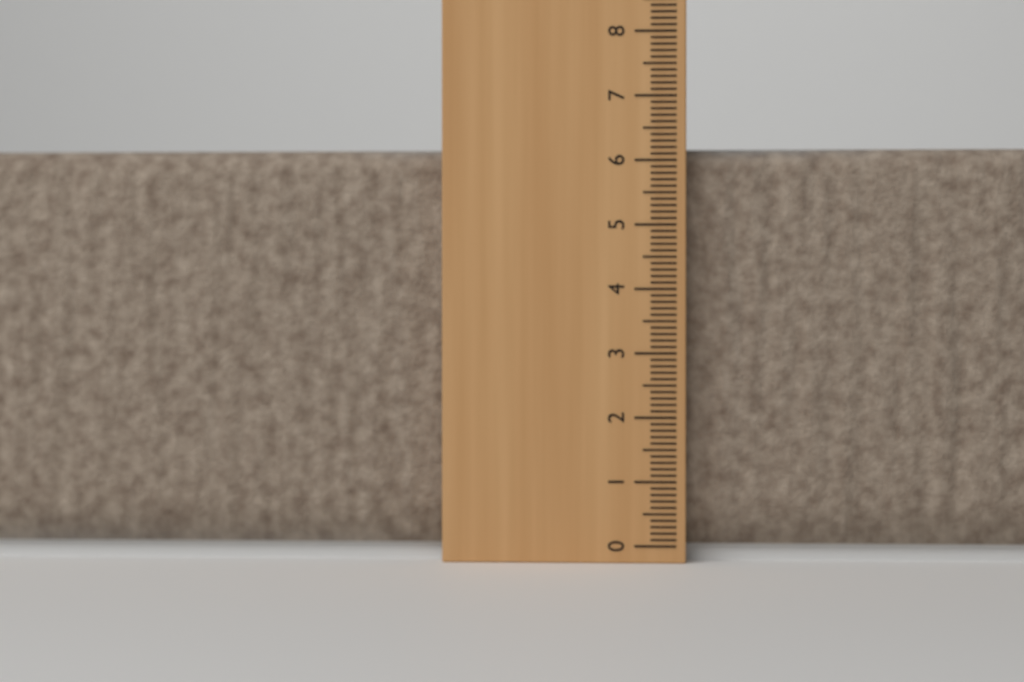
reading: 6.2 cm
